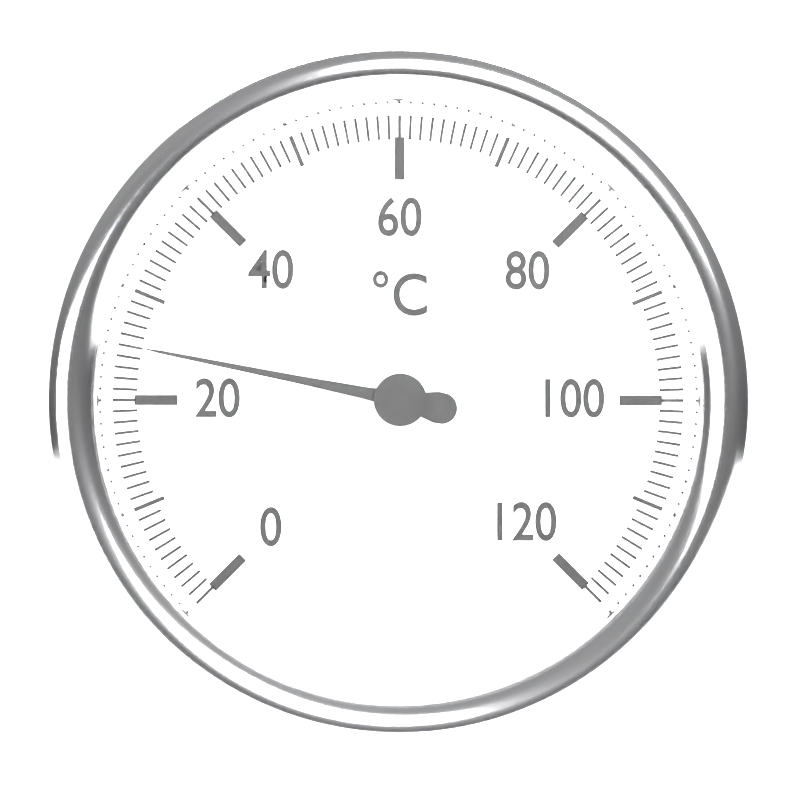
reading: 25 °C
